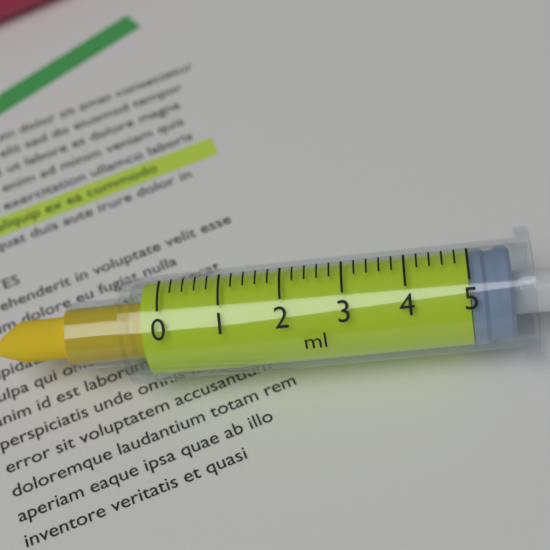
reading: 5.0 ml
